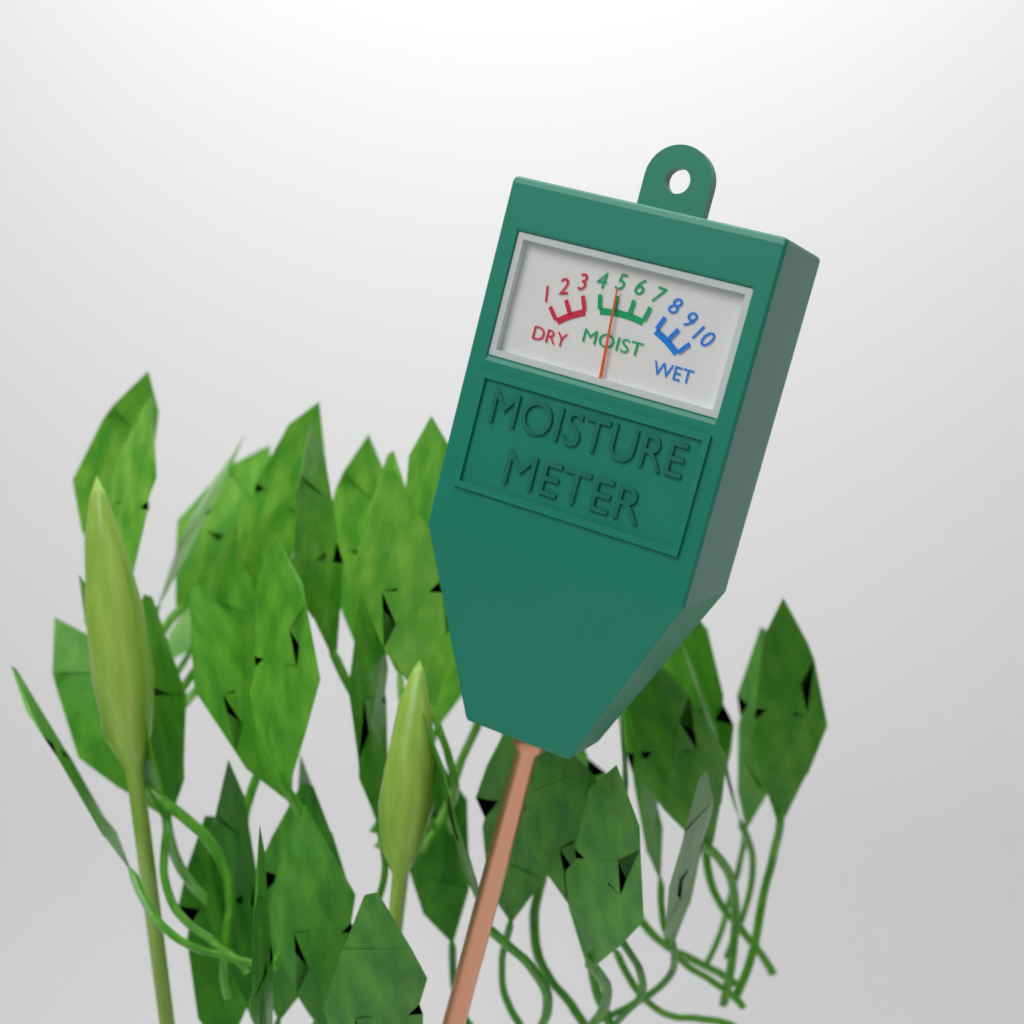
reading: 5 (no unit)
